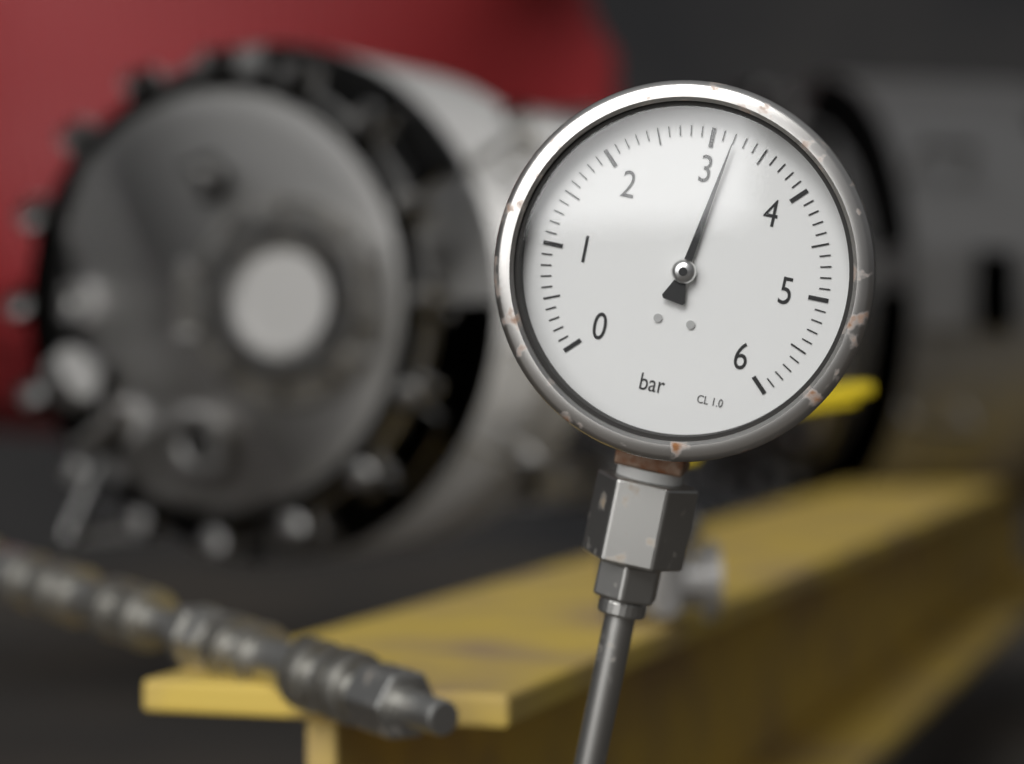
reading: 3.2 bar
